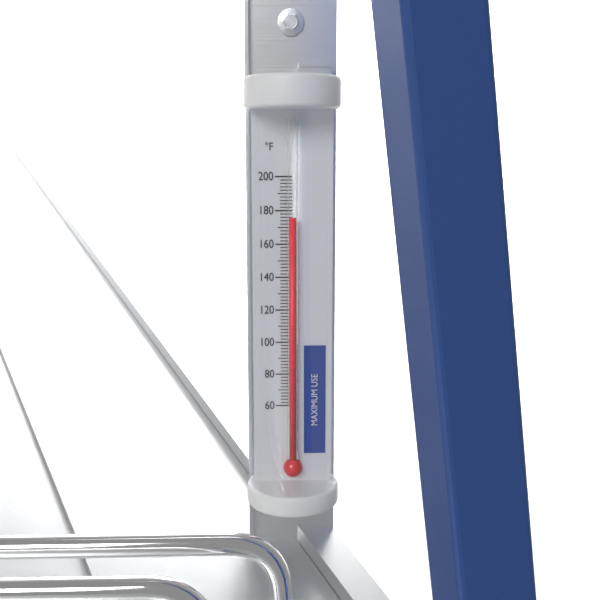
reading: 176 °F
